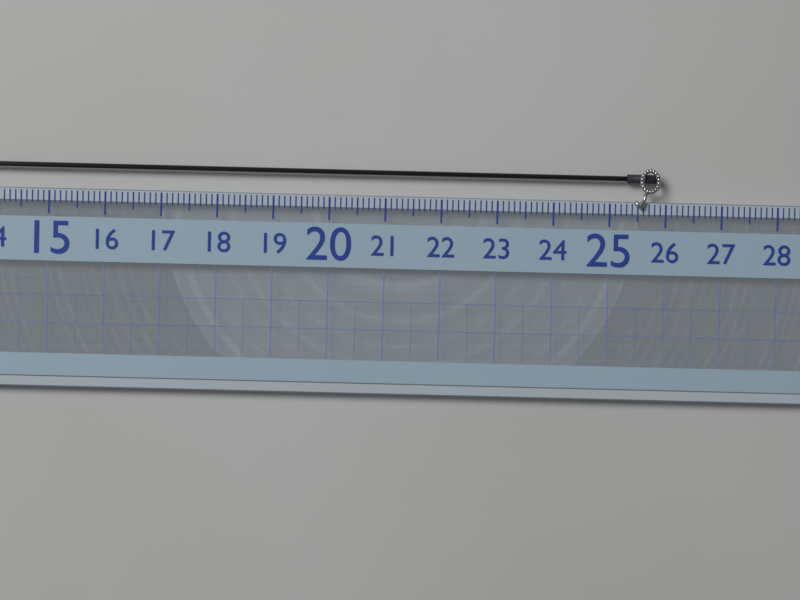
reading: 25.9 (no unit)
